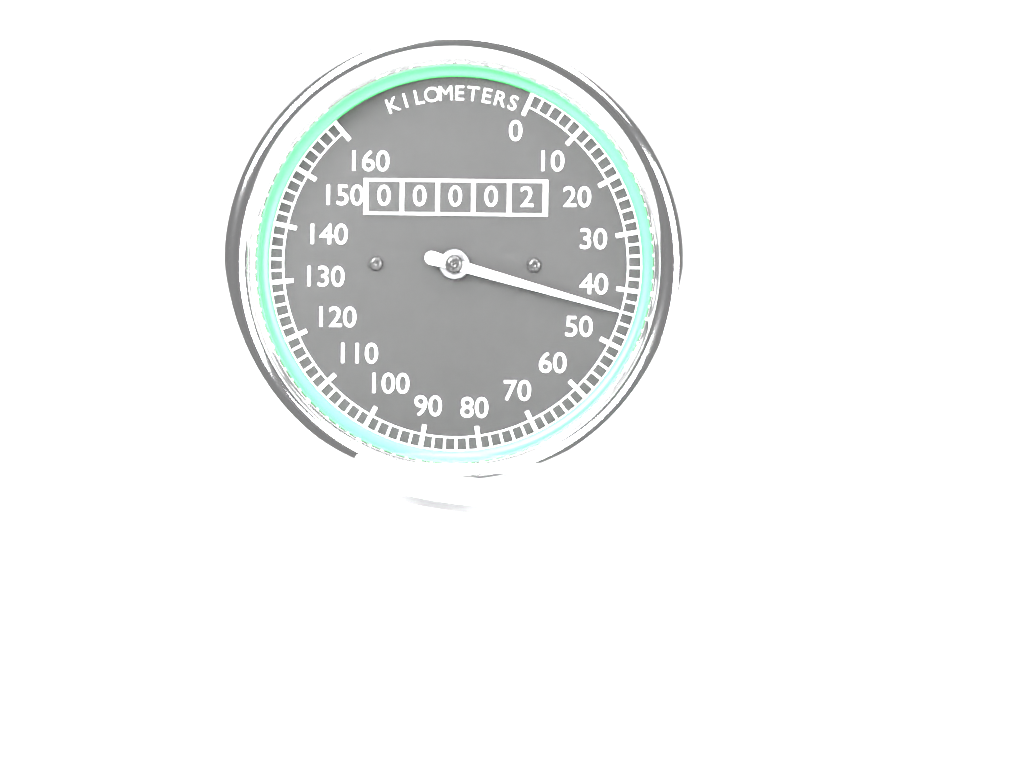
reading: 44 km/h
